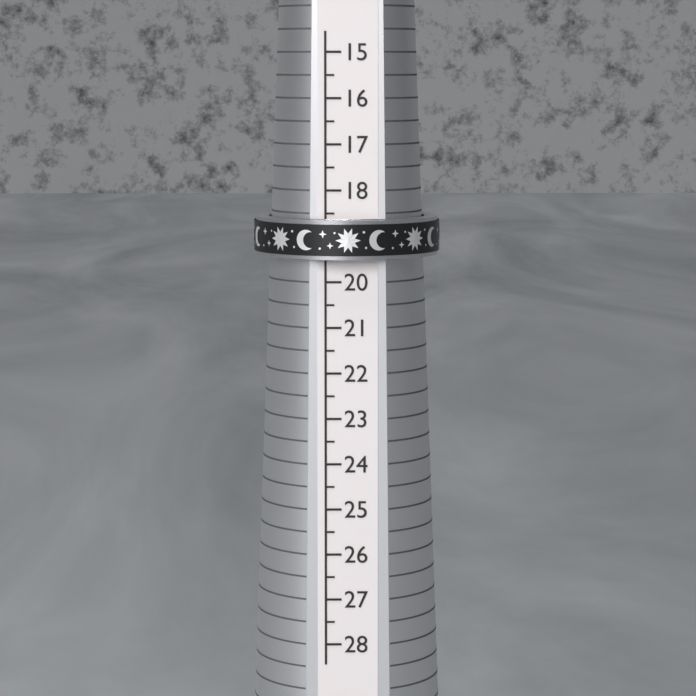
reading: 19.5 (no unit)
